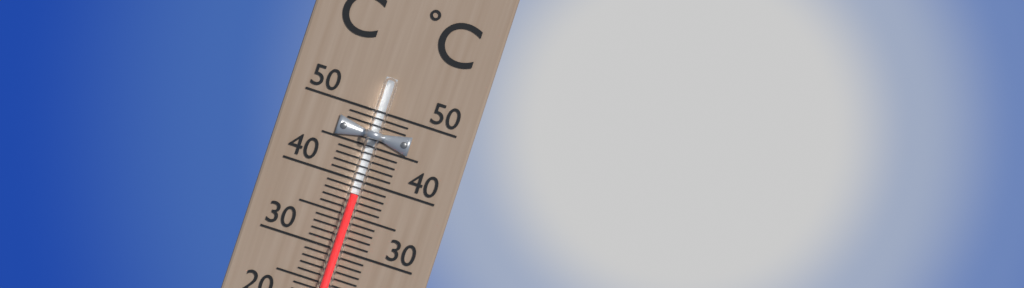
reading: 38 °C
